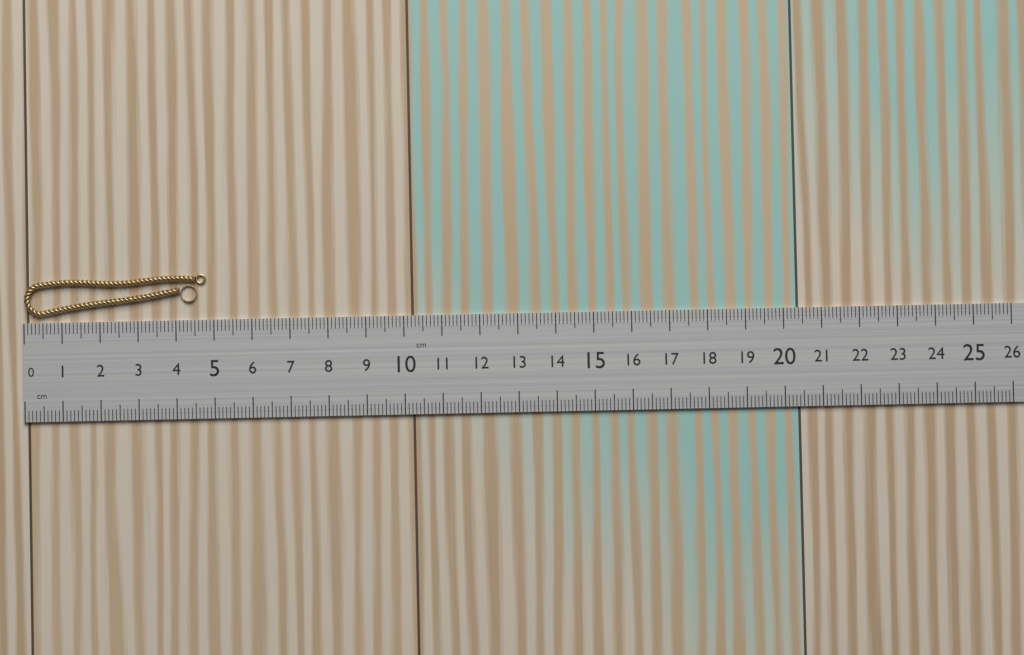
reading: 4.8 cm
